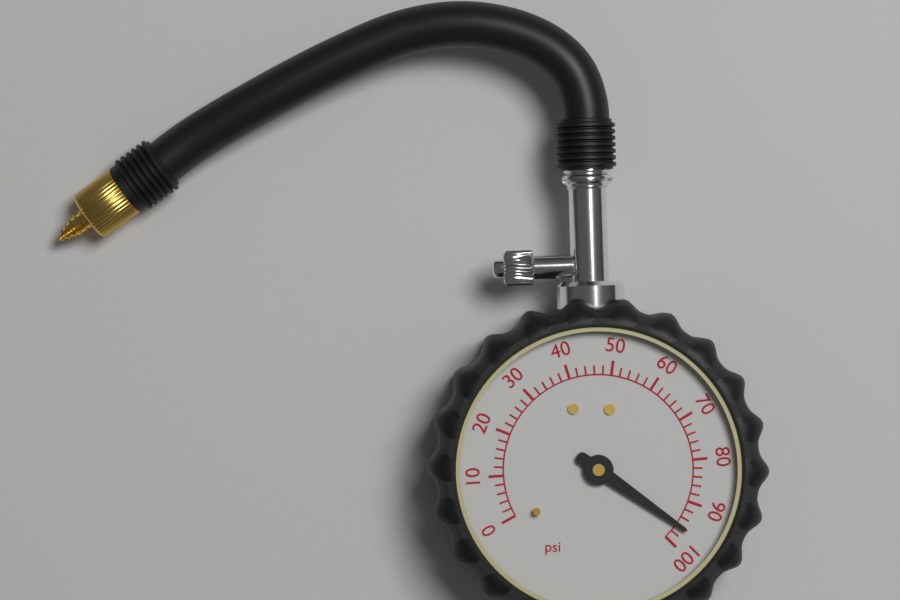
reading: 96 psi
